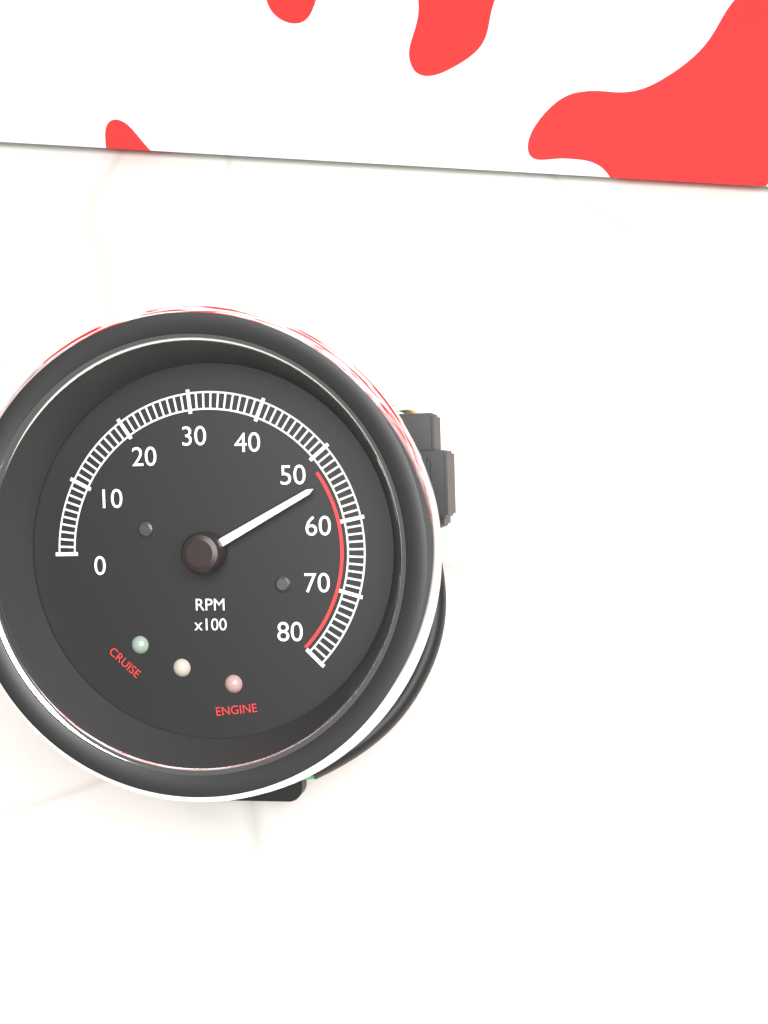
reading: 5400 RPM
